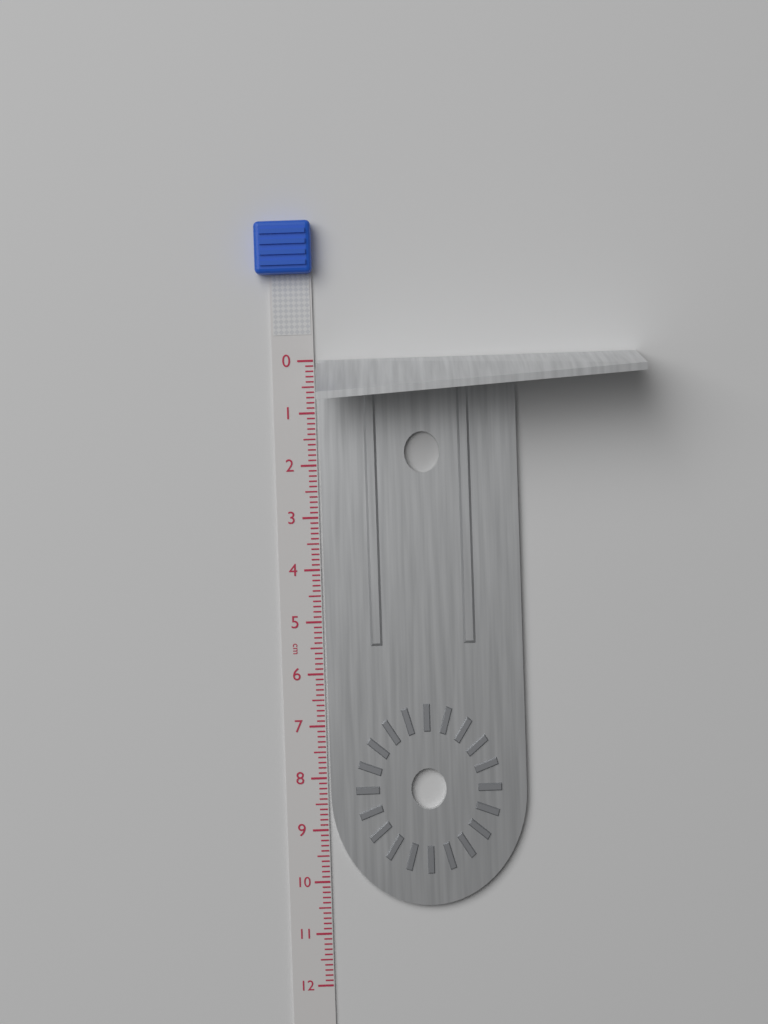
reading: 10.5 cm
